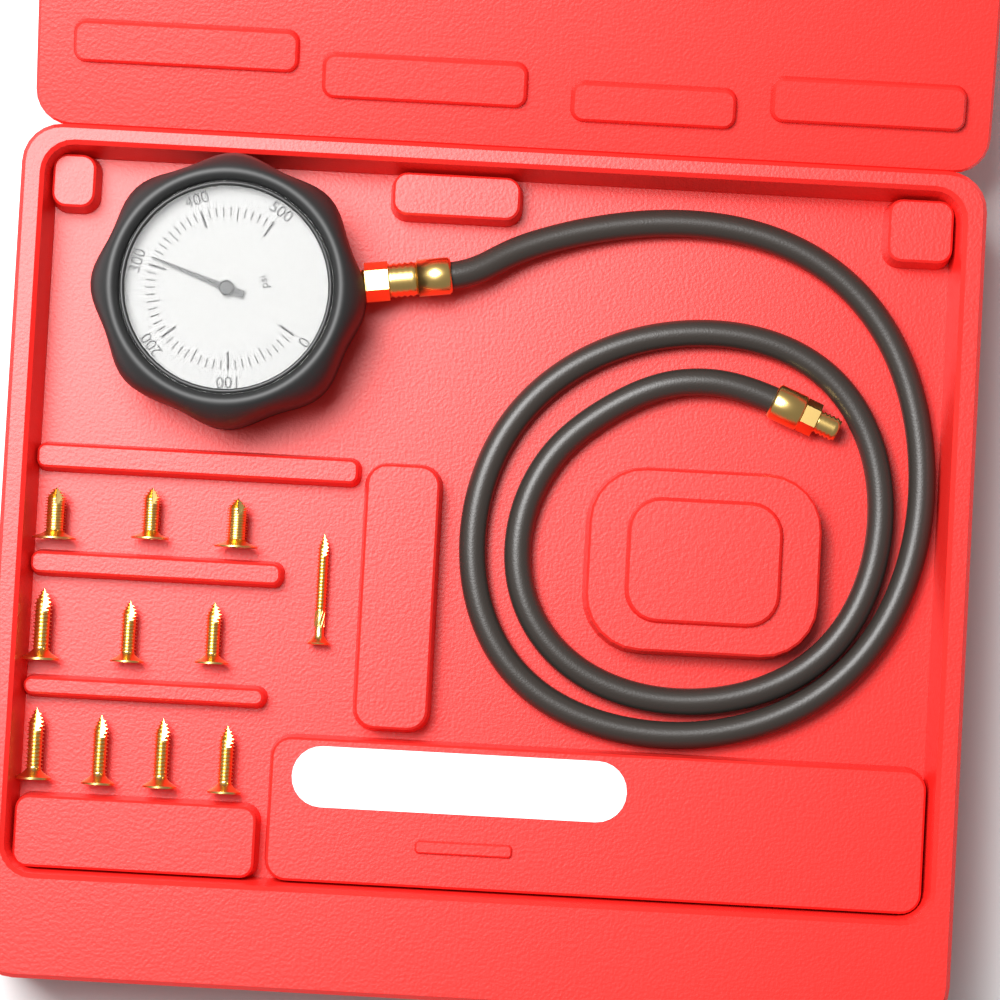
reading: 310 psi
